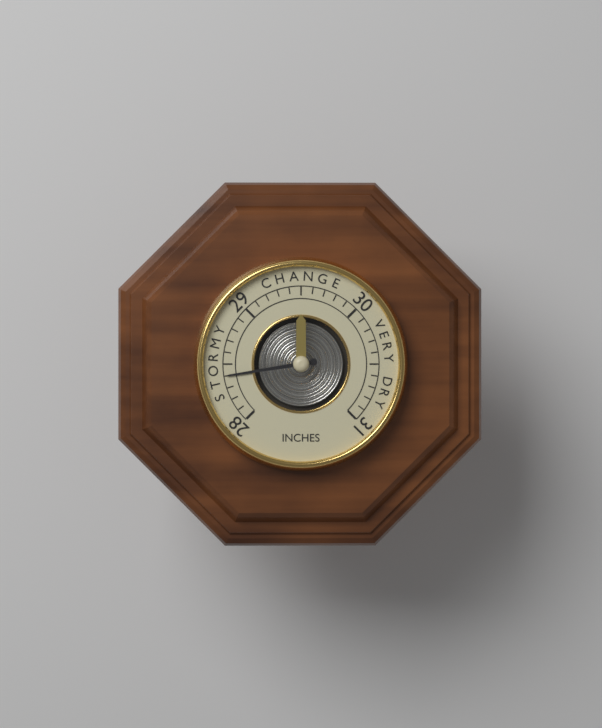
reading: 28.4 inches
